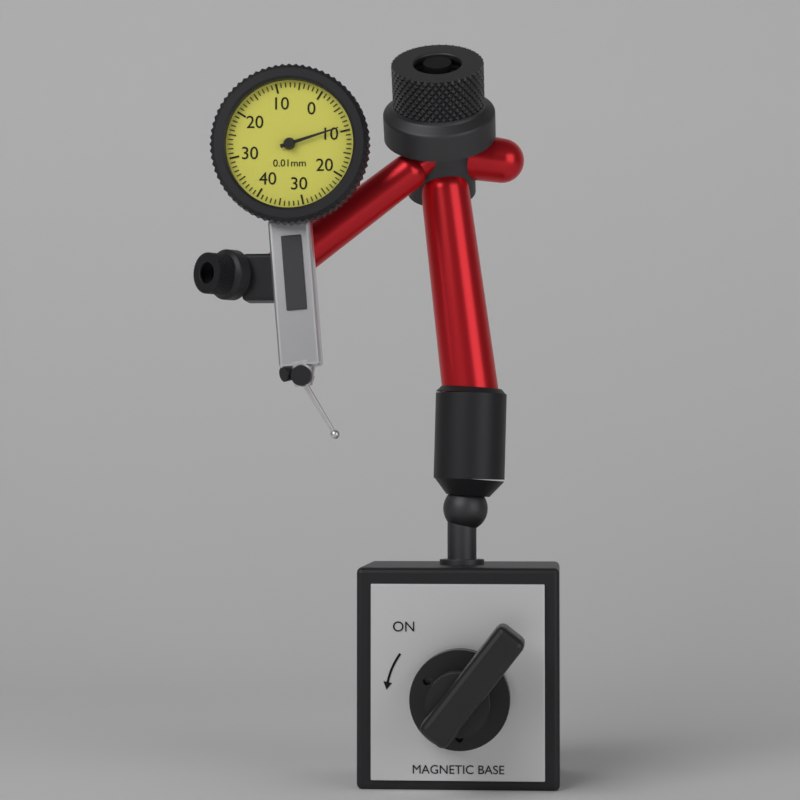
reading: 0.09 mm
